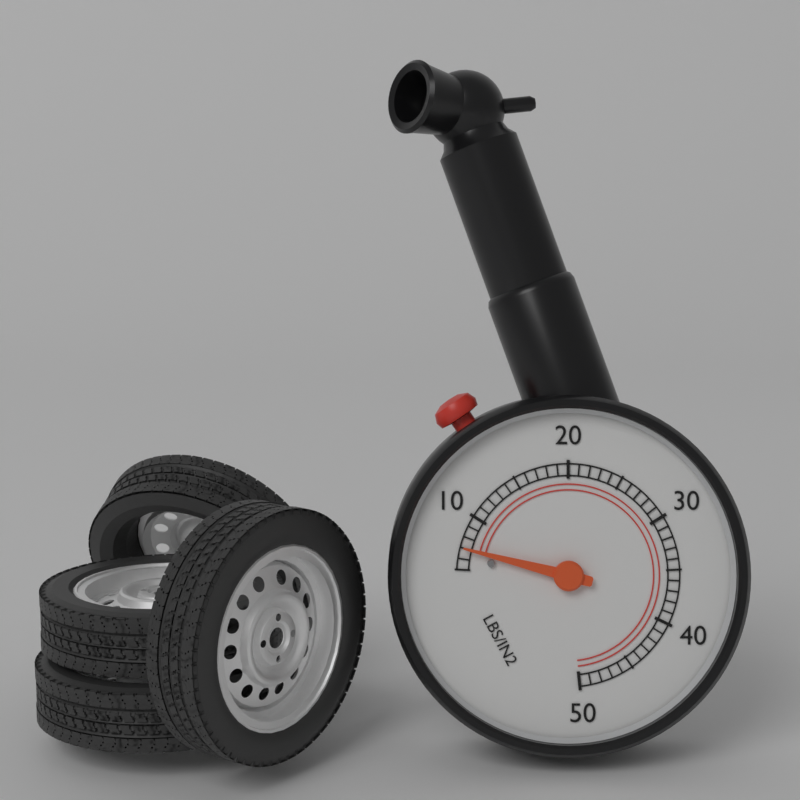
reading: 7 psi
